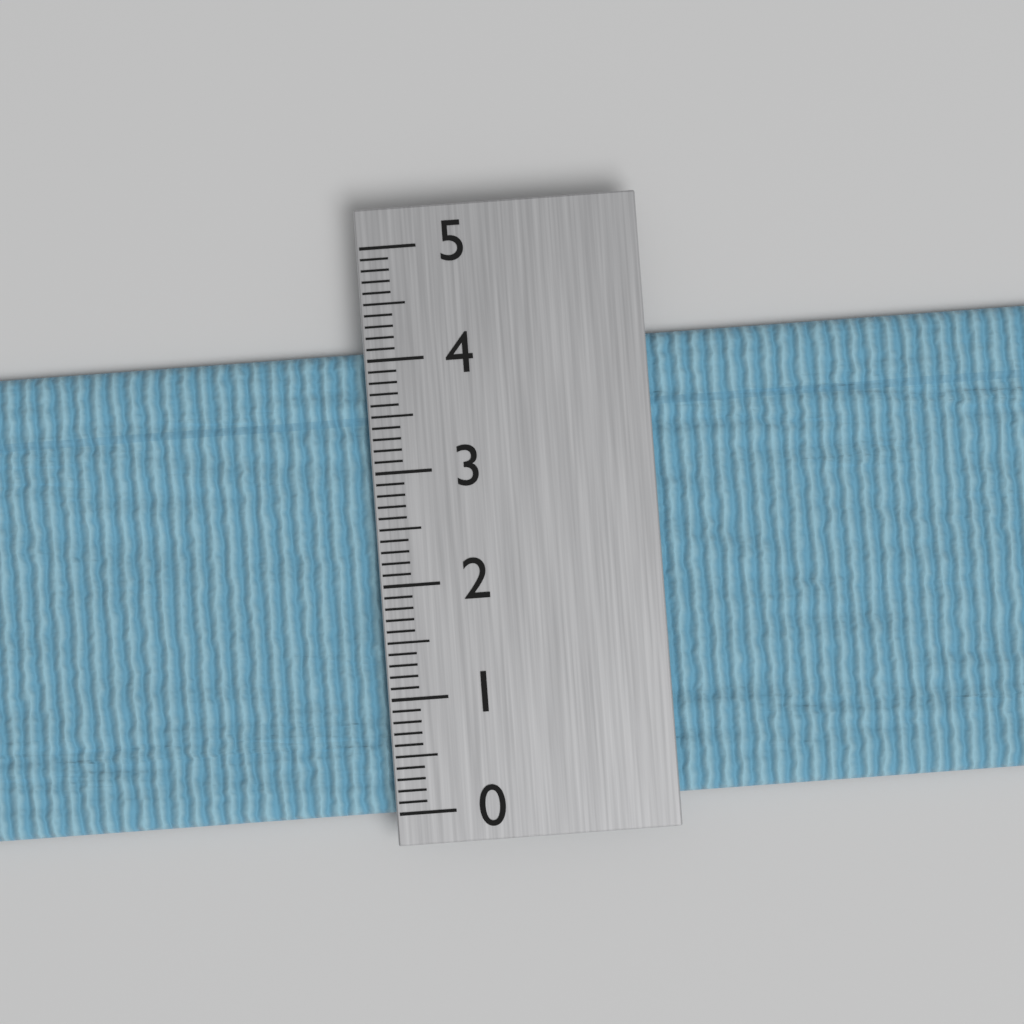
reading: 4.1 (no unit)
